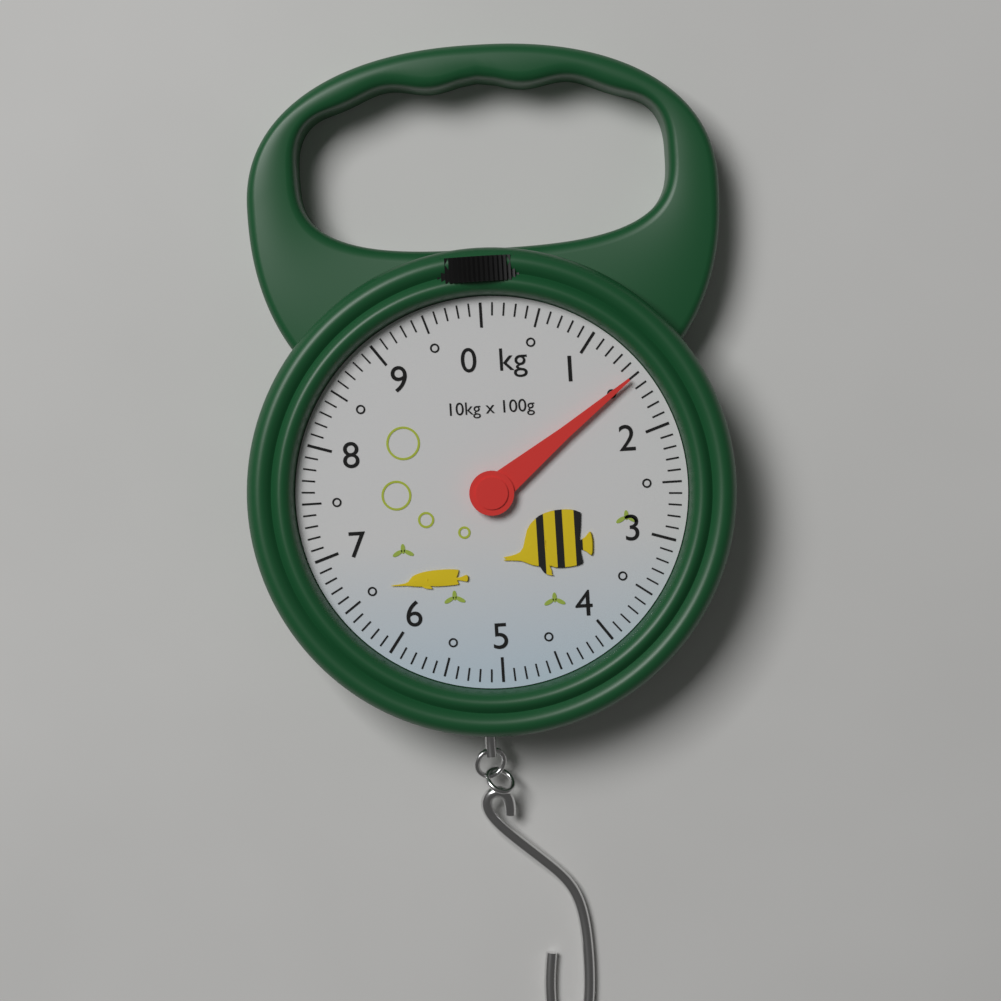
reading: 1.5 kg
